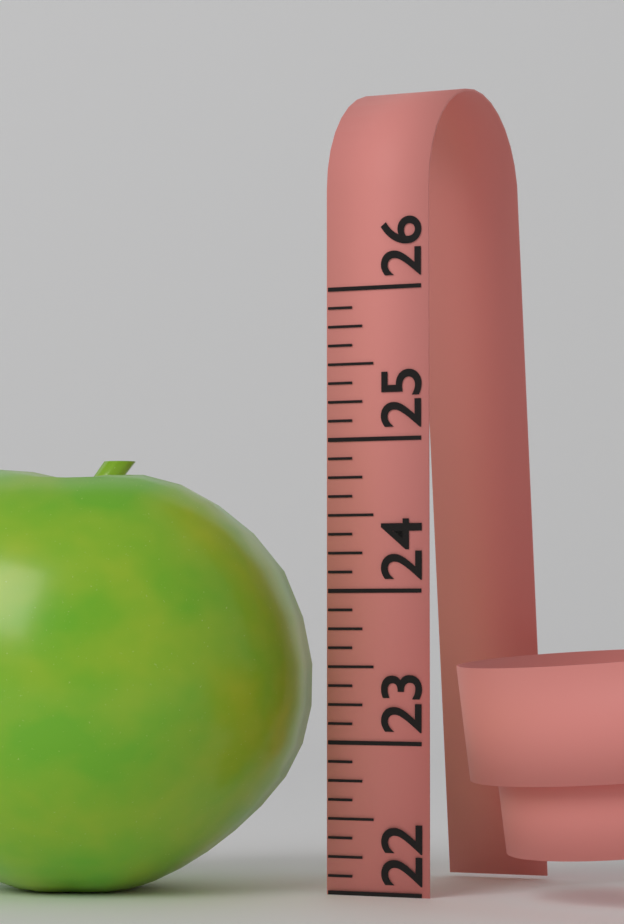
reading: 24.875 (no unit)
